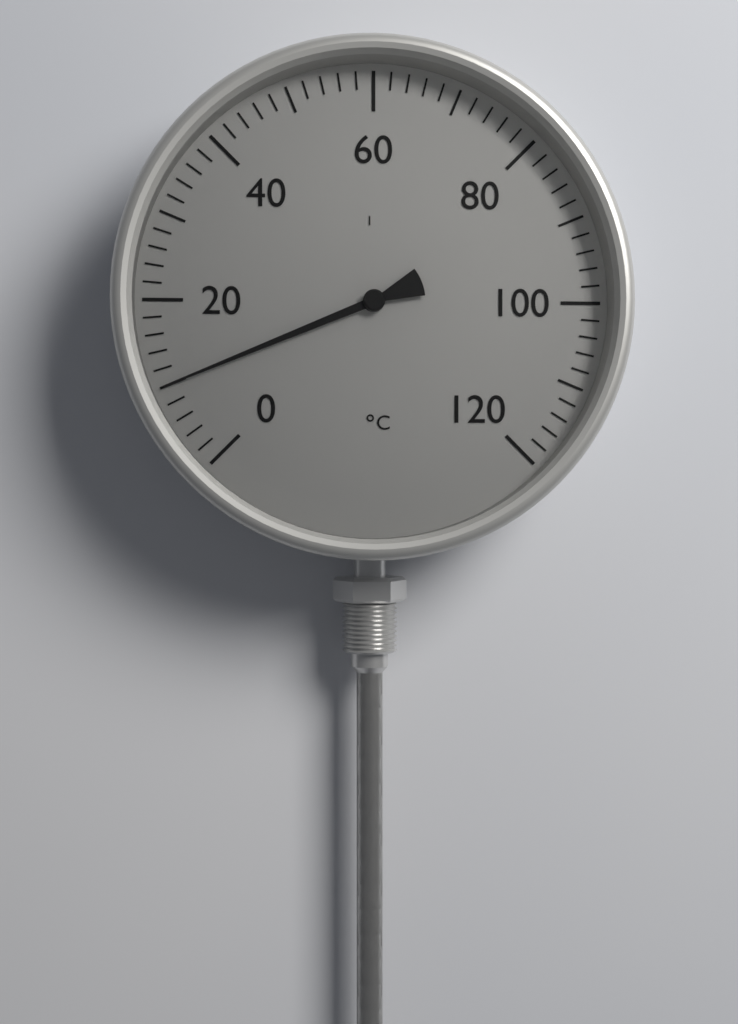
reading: 10 °C
